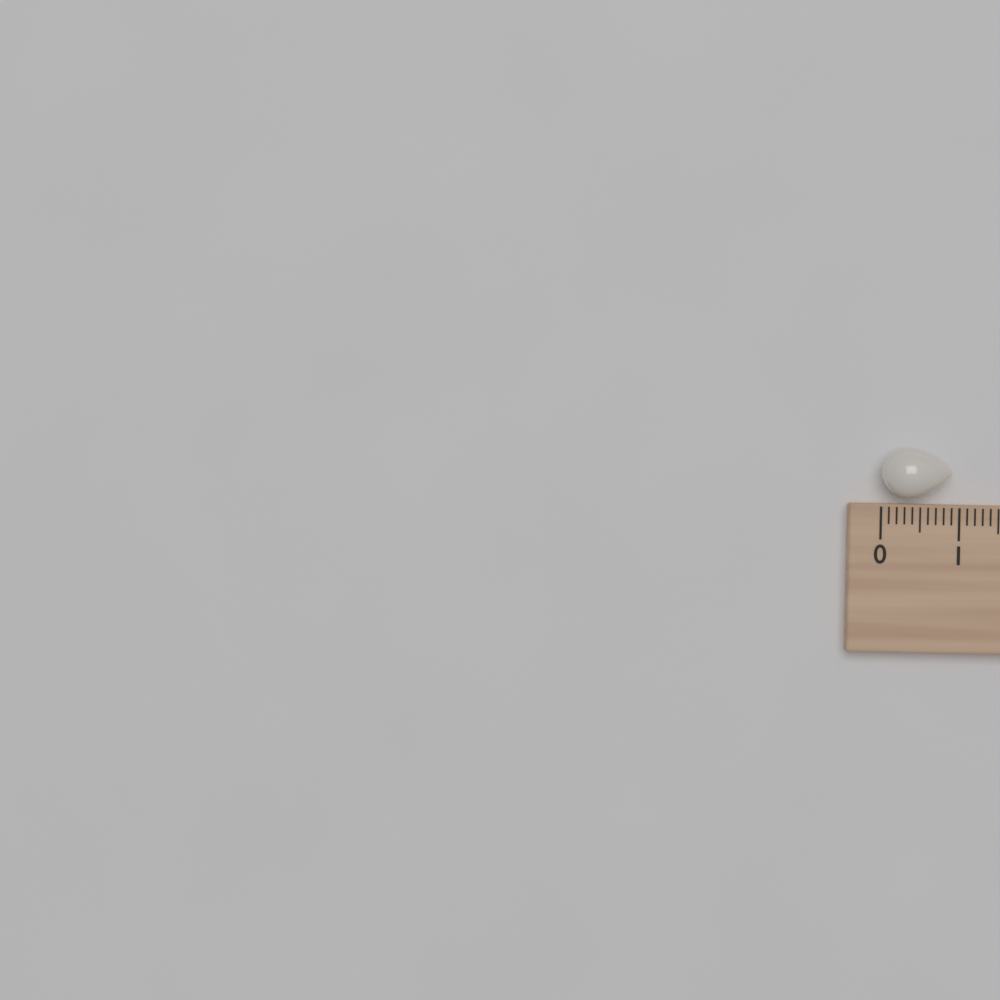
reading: 0.9 cm
